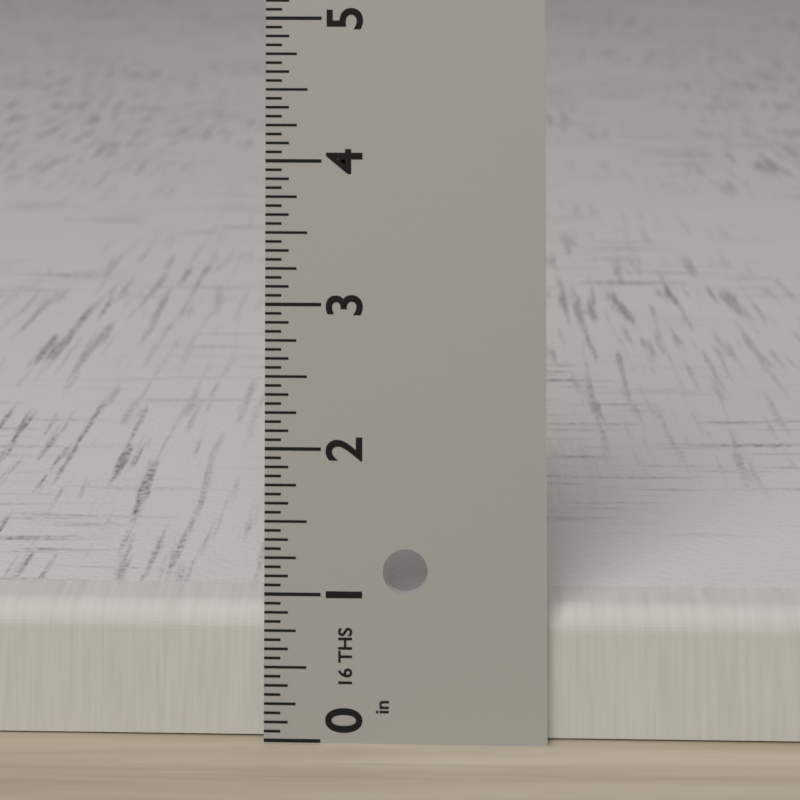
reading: 0.8750 in
